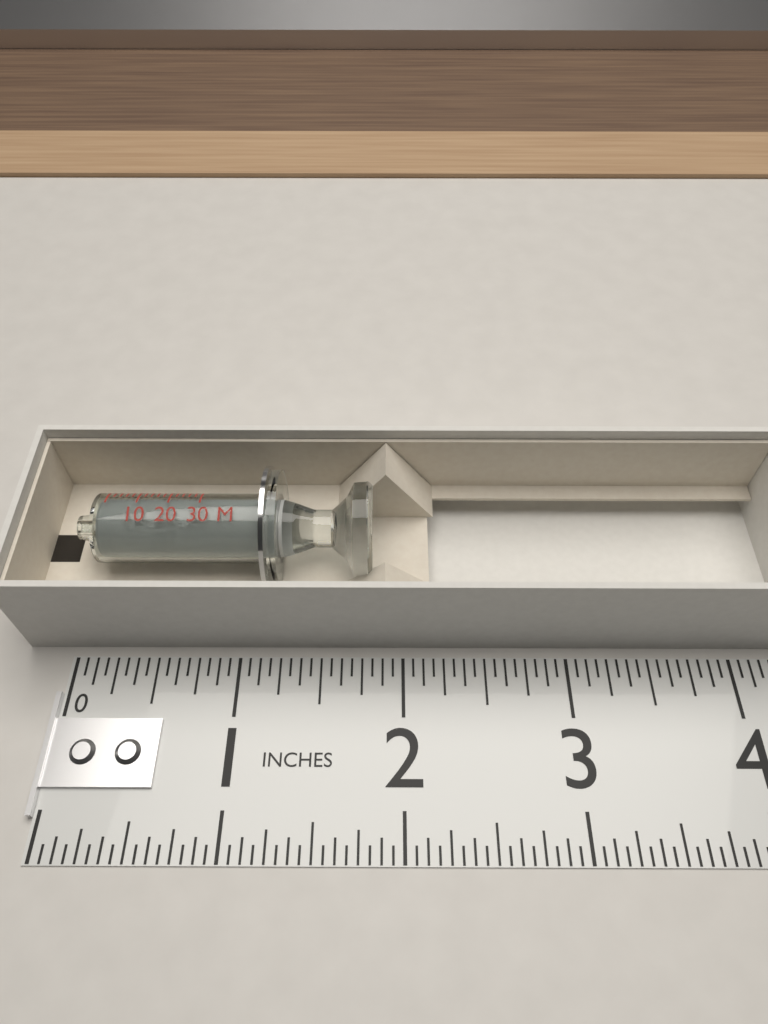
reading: 1.8125 in
